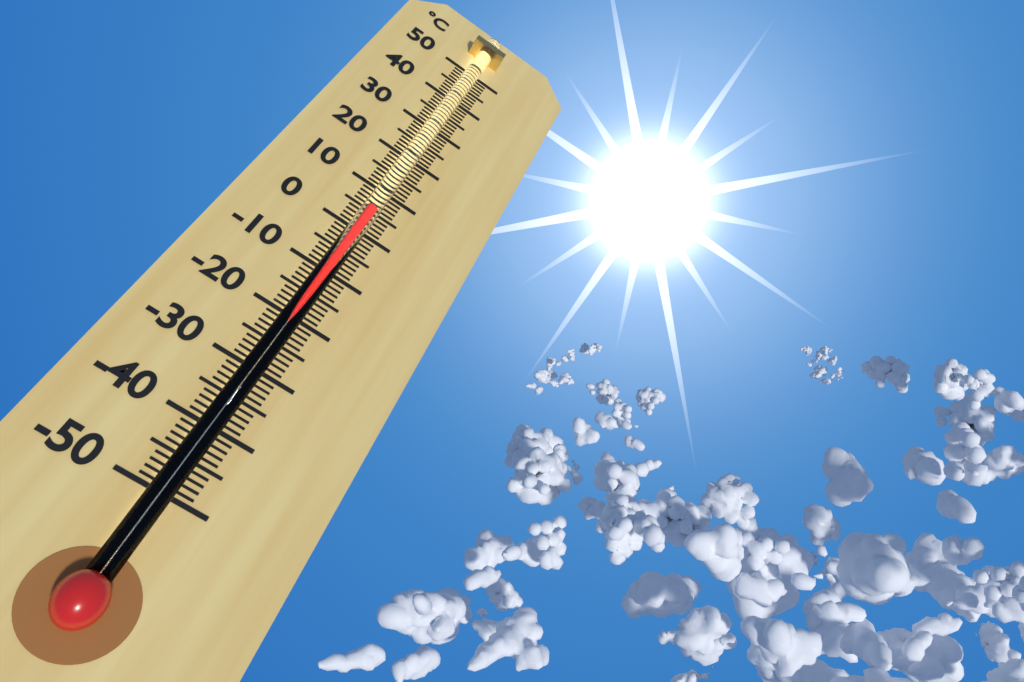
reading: 4 °C
